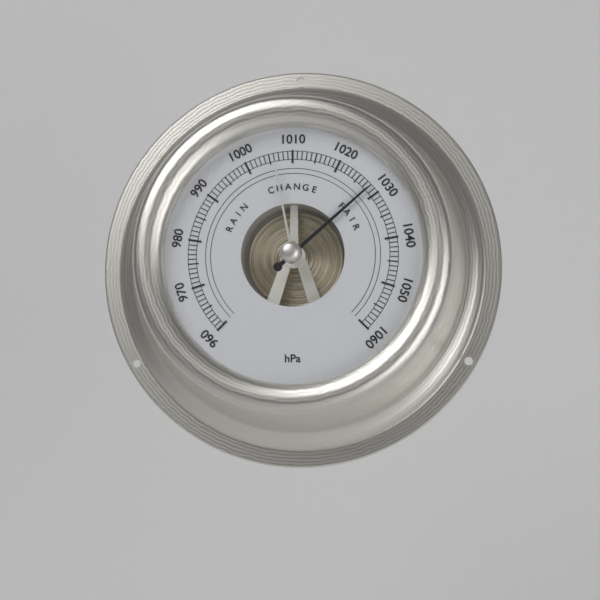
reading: 1028 hPa
